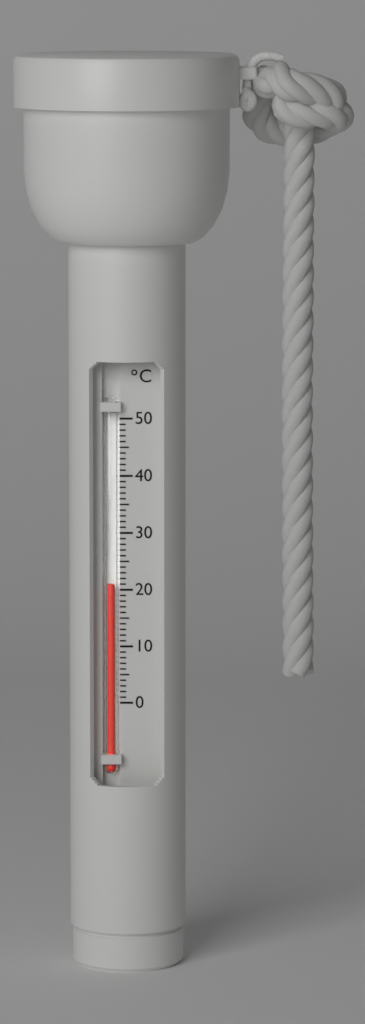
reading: 21 °C
